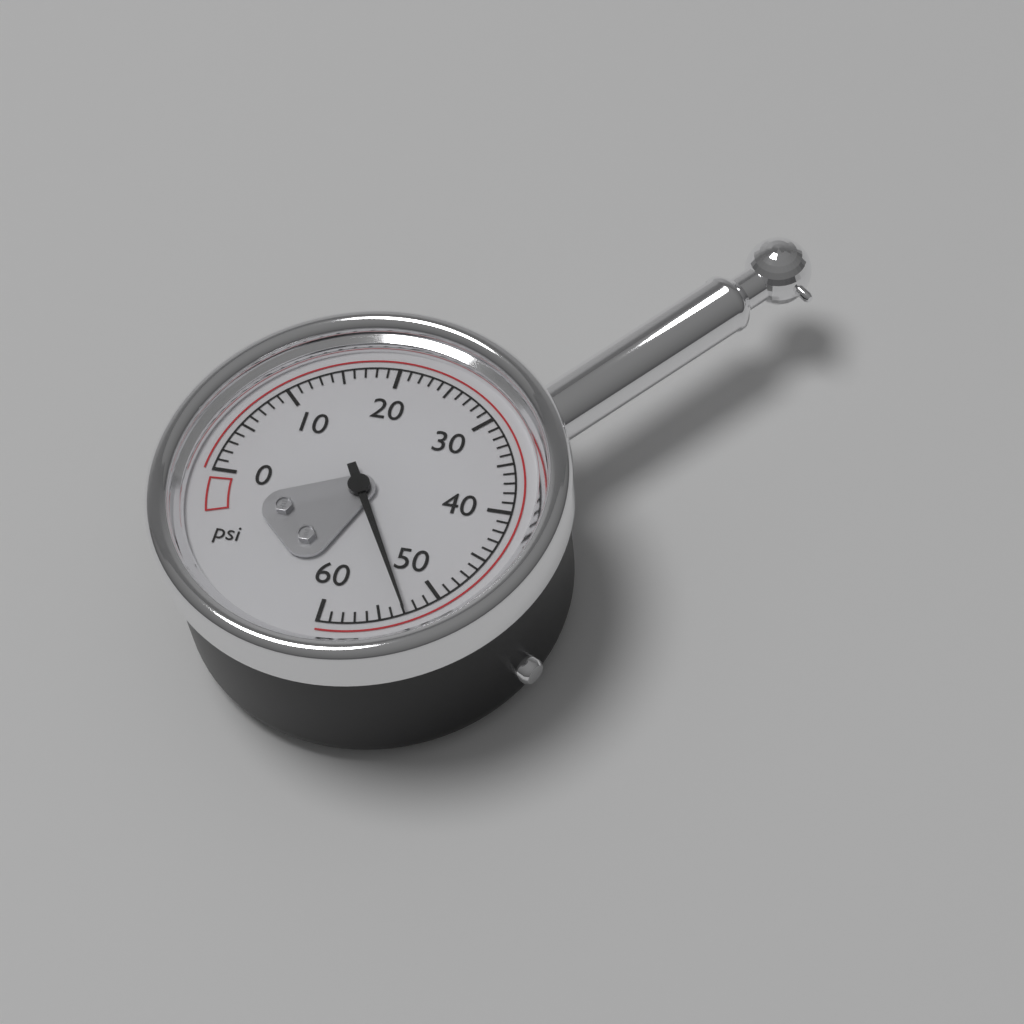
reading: 53 psi
